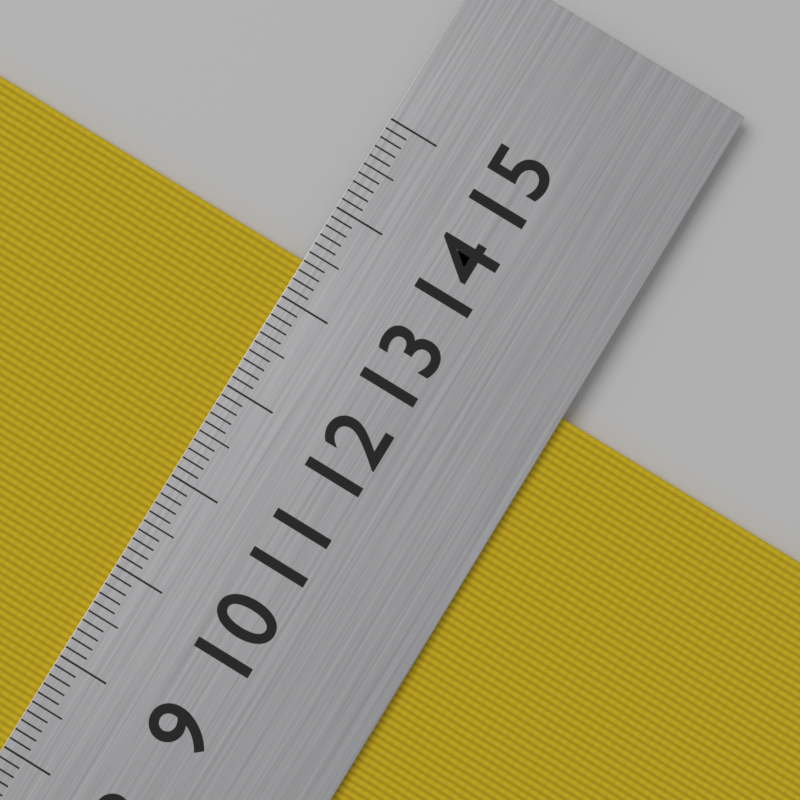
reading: 13.4 cm
